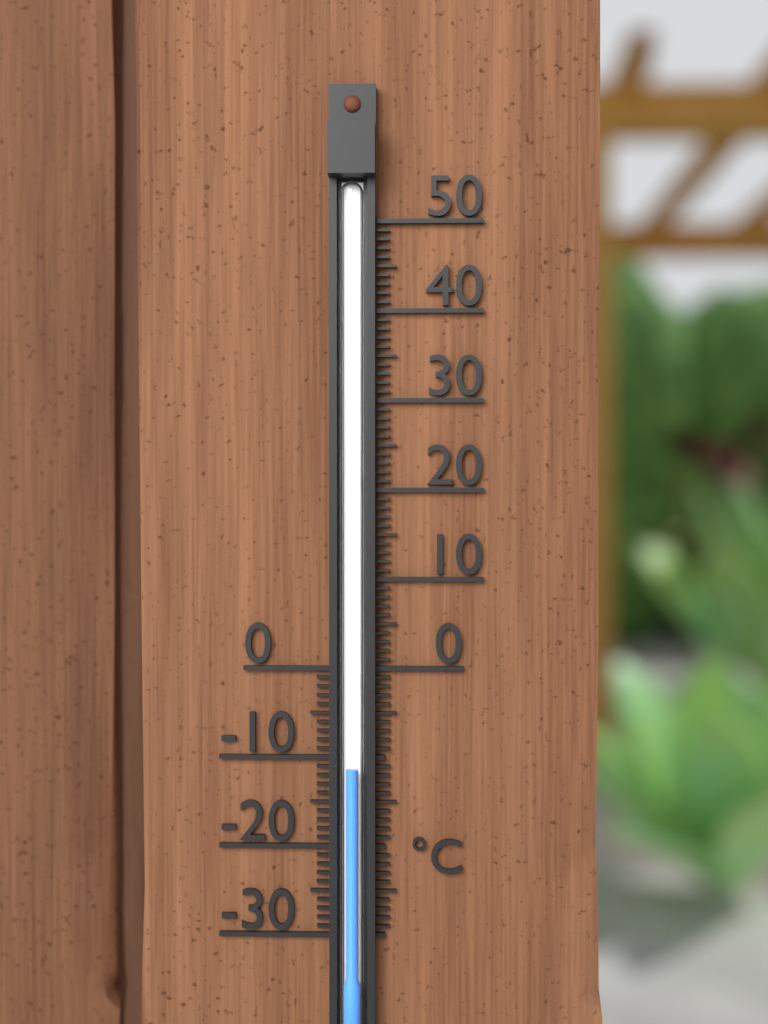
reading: -11 °C
